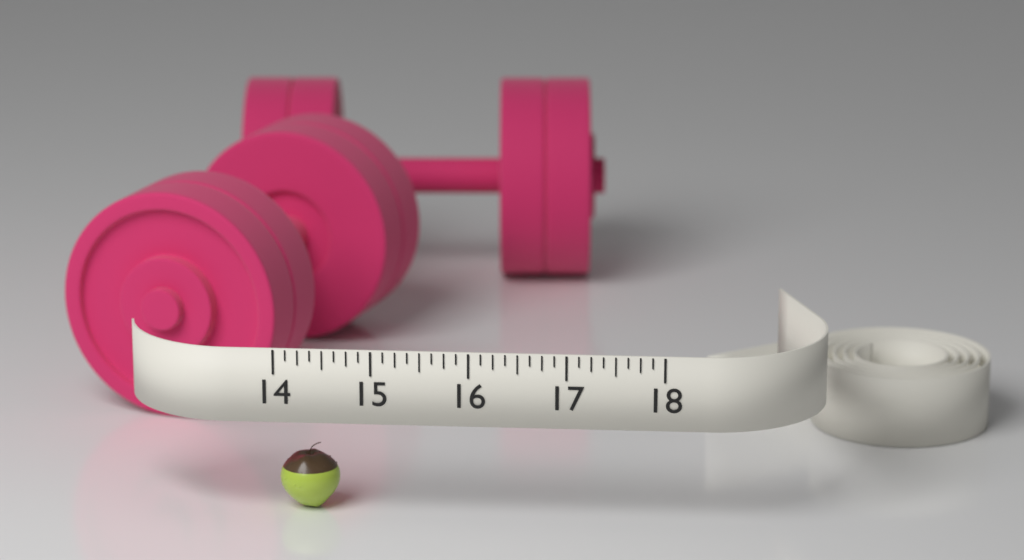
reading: 14.625 (no unit)
